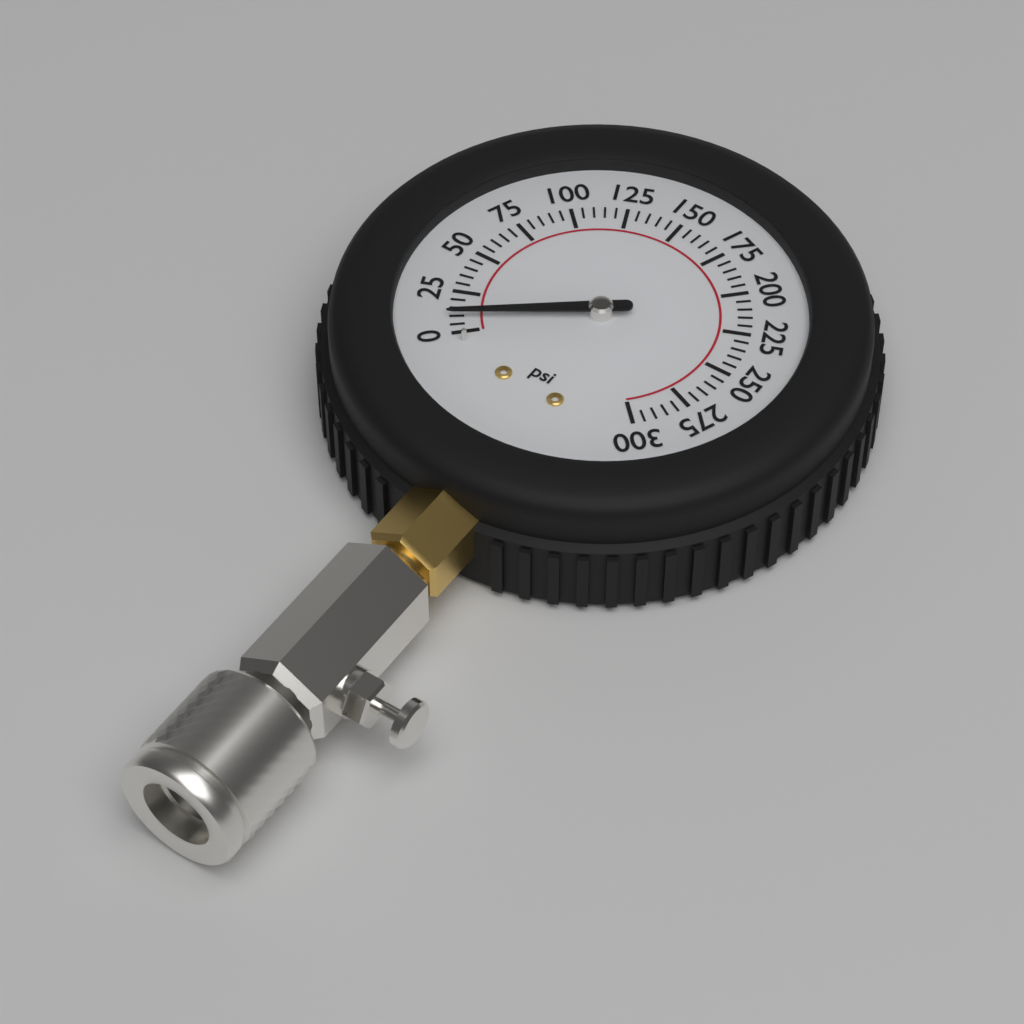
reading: 10 psi
